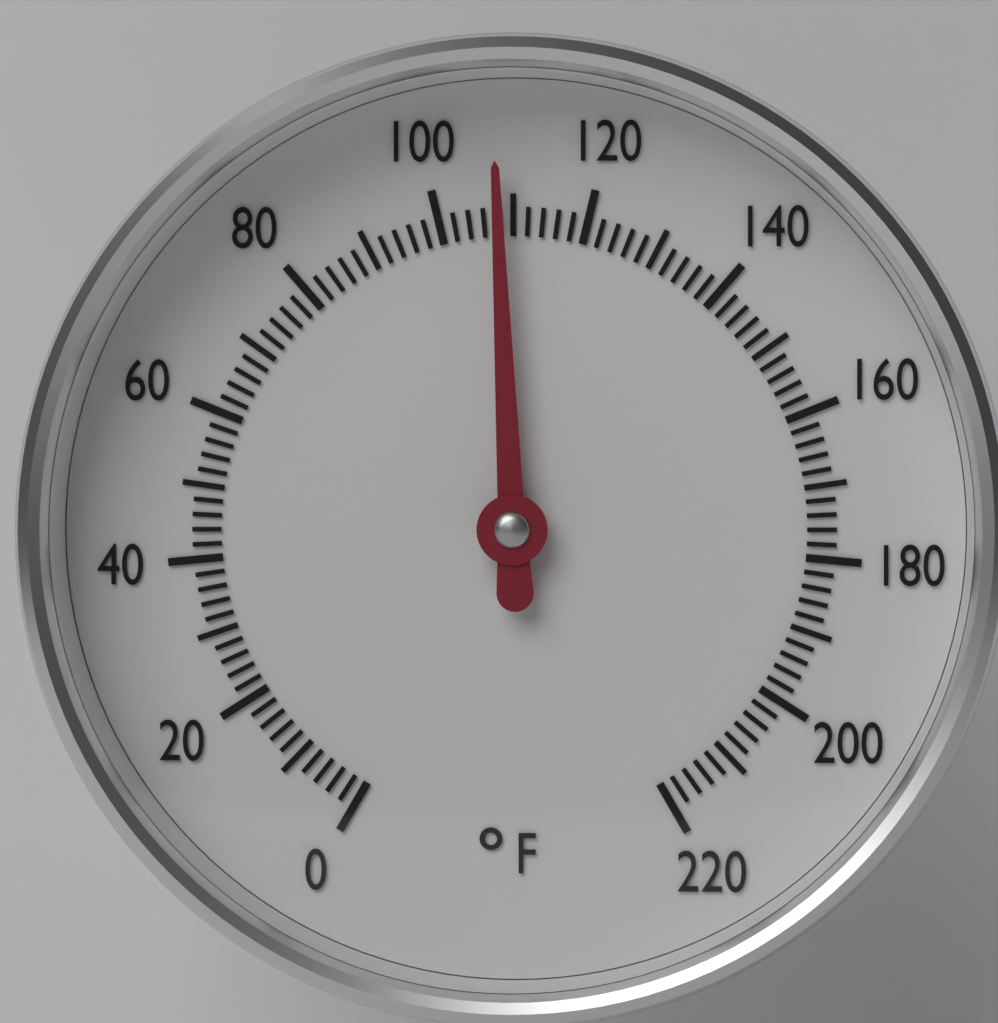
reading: 108 °F
